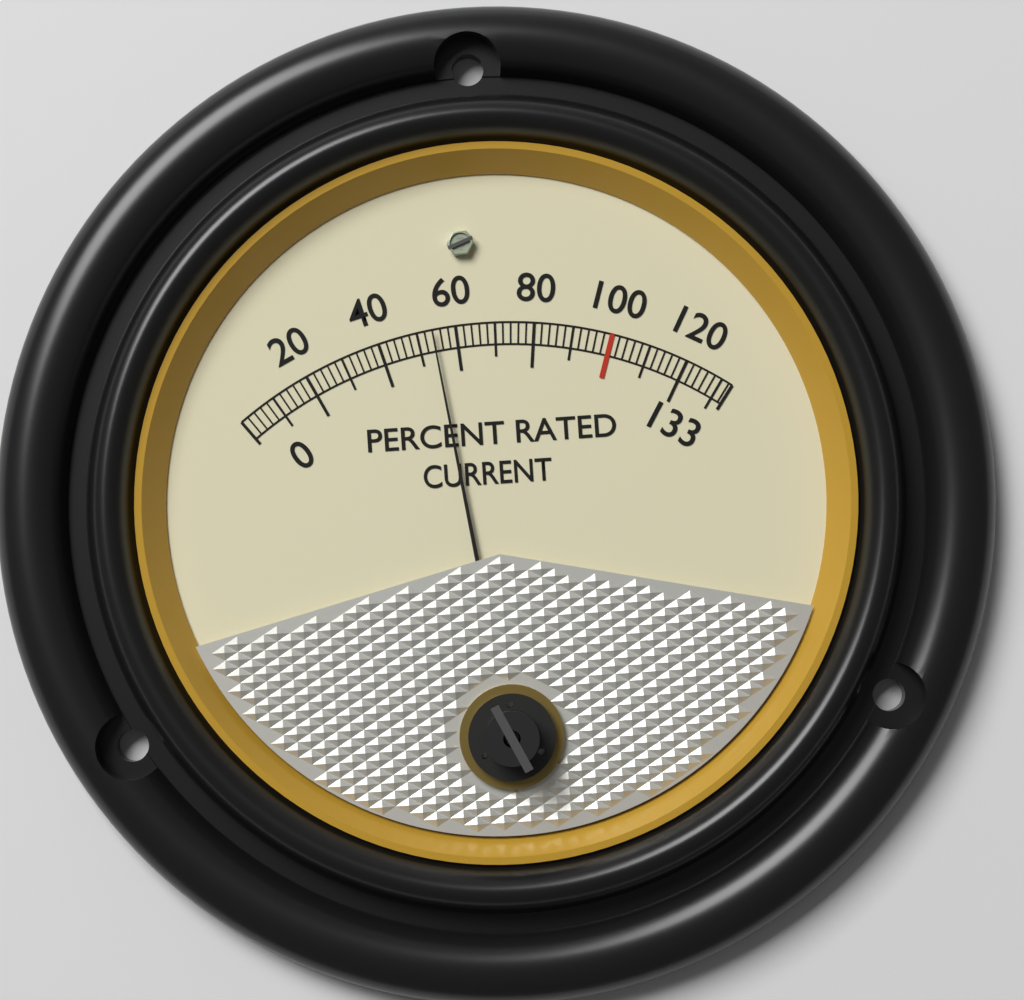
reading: 54 %
